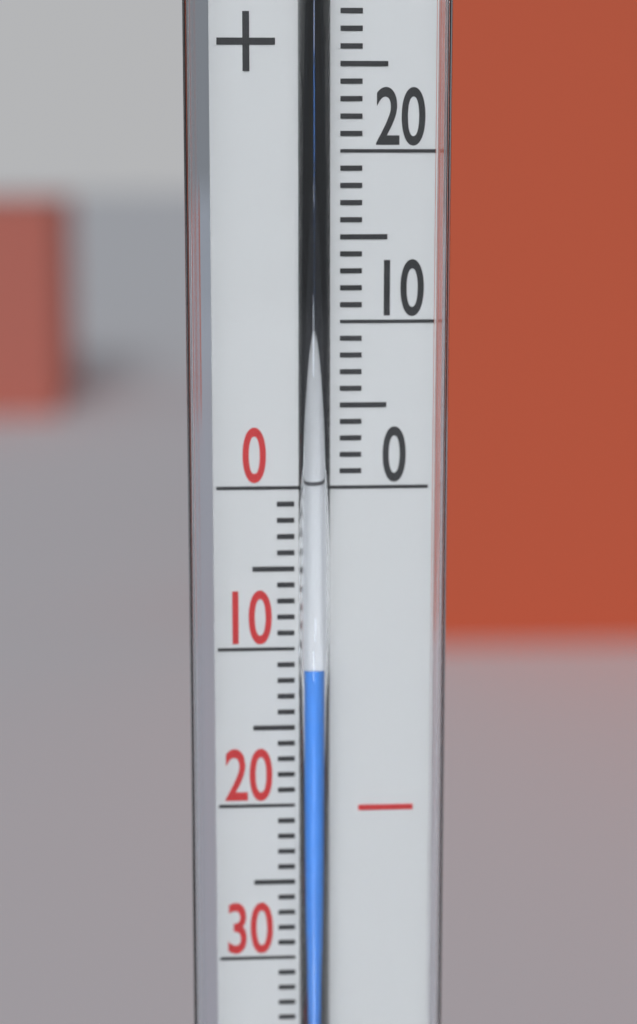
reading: -11 °C
